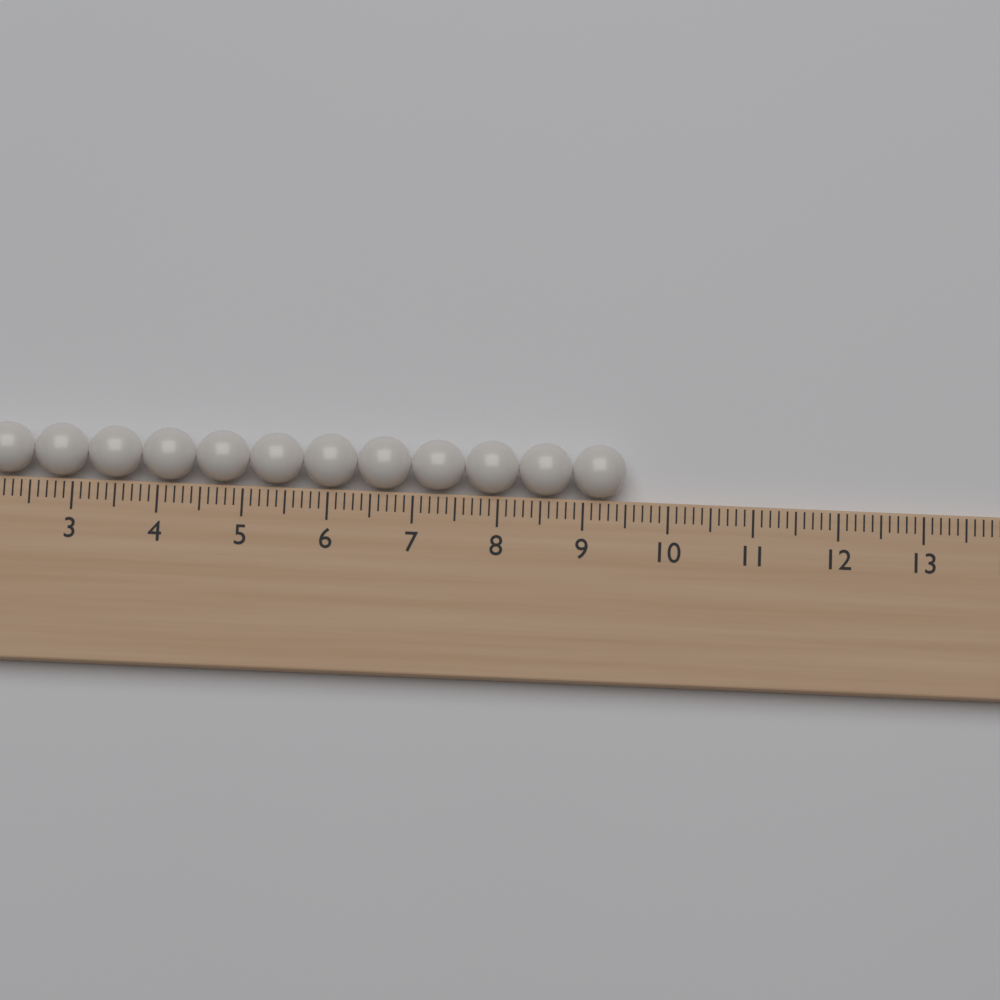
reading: 9.5 (no unit)
